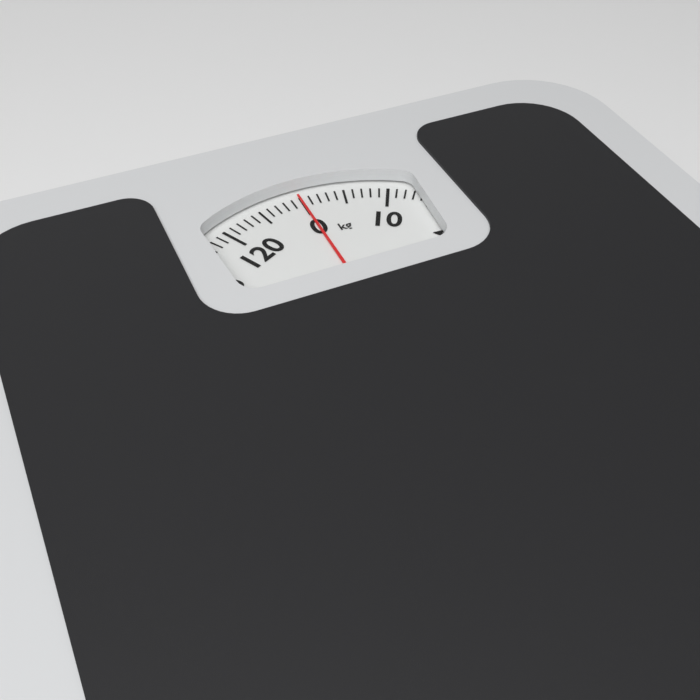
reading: 0 kg
